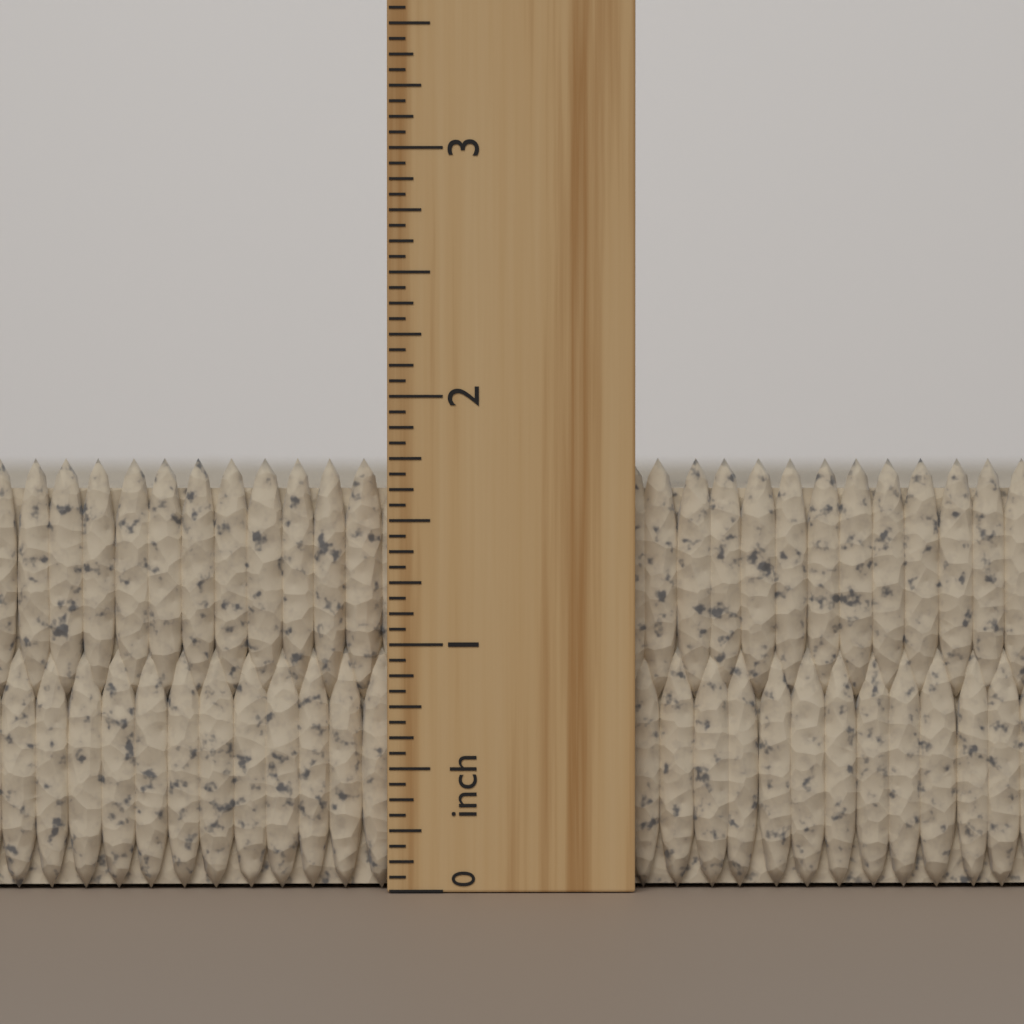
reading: 1.7500 inch
